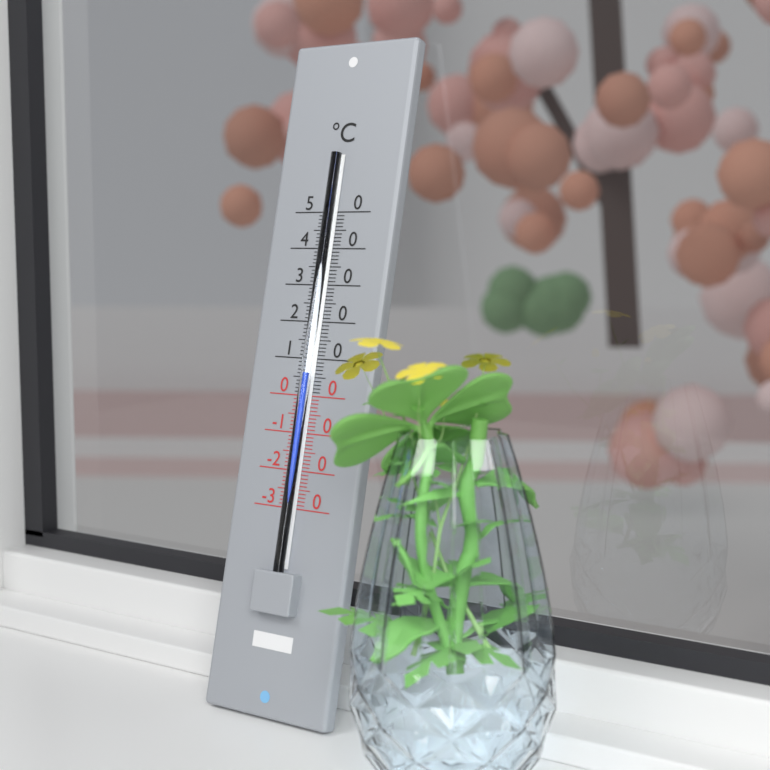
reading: 6 °C
